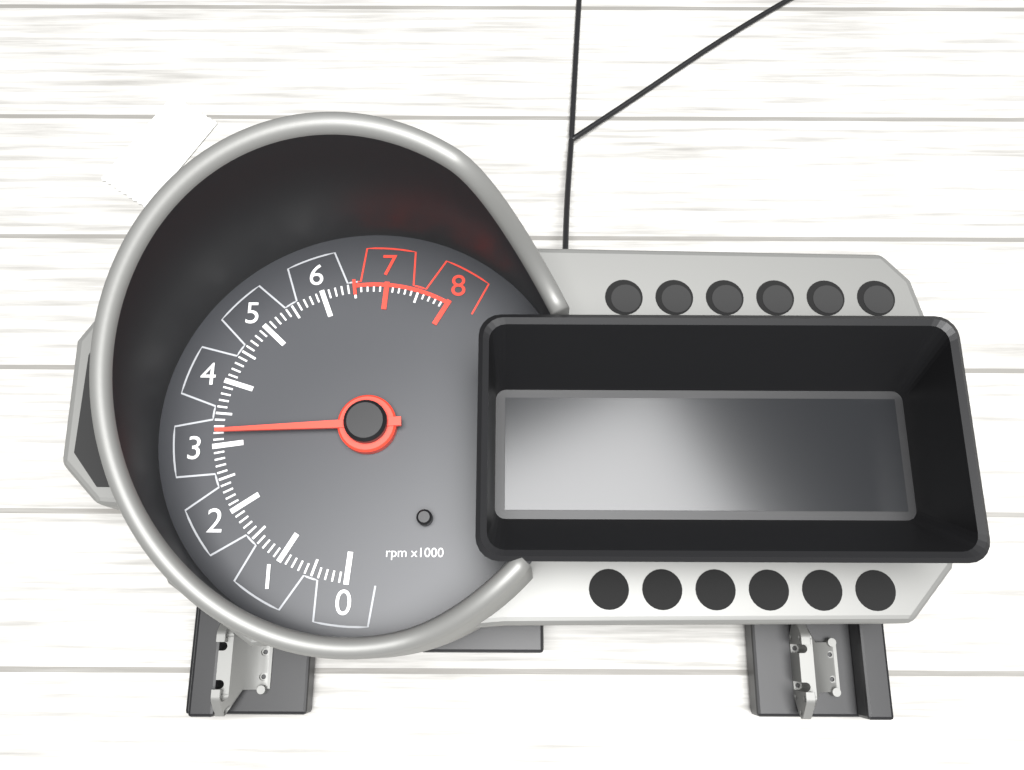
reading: 3200 rpm
